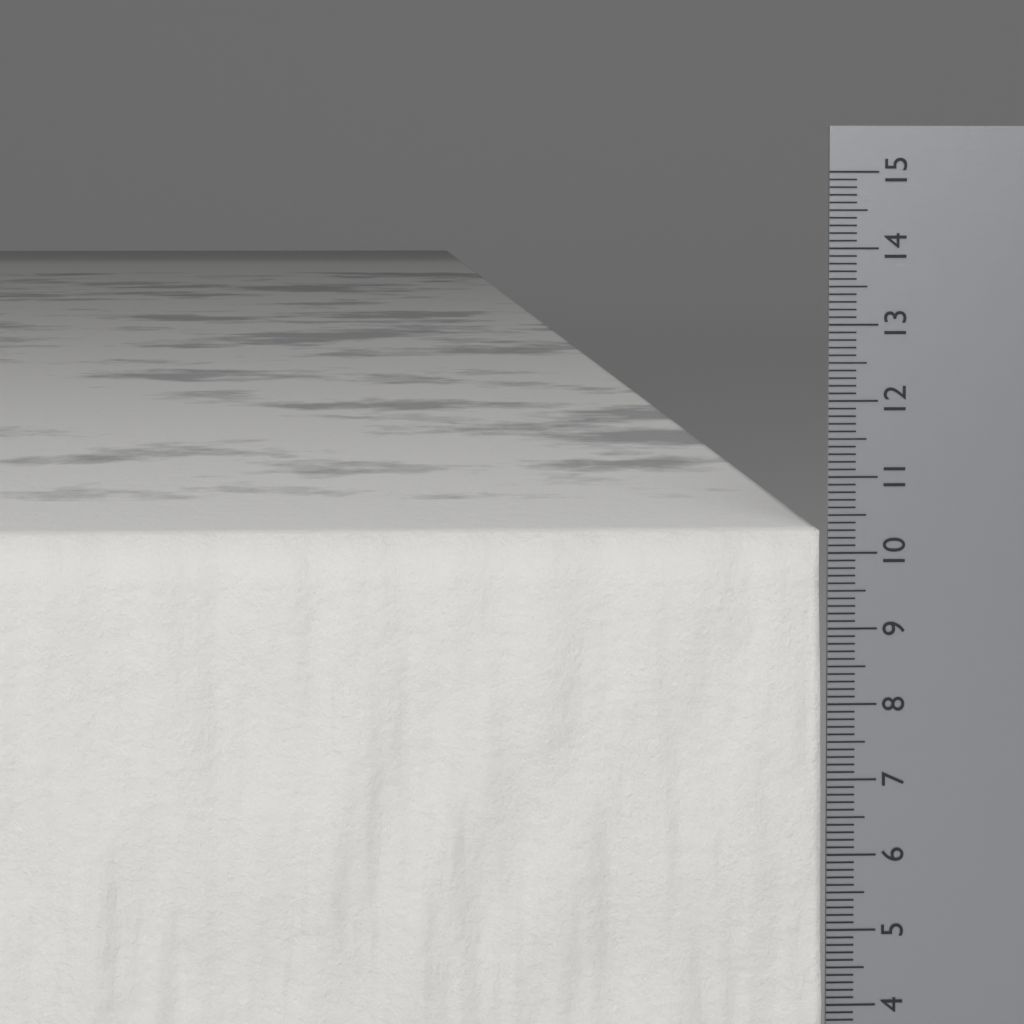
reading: 10.3 cm
